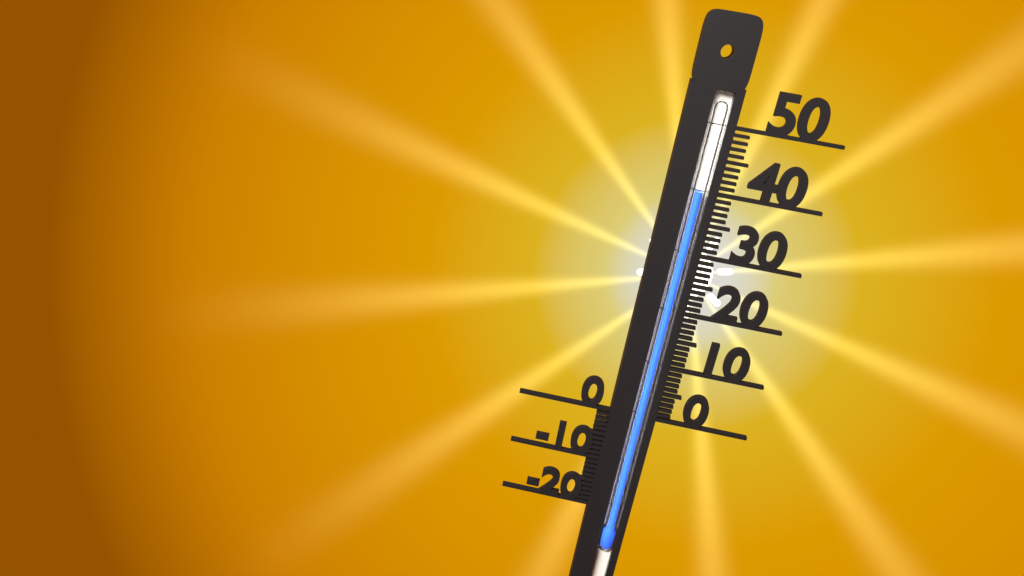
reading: 40 (no unit)
